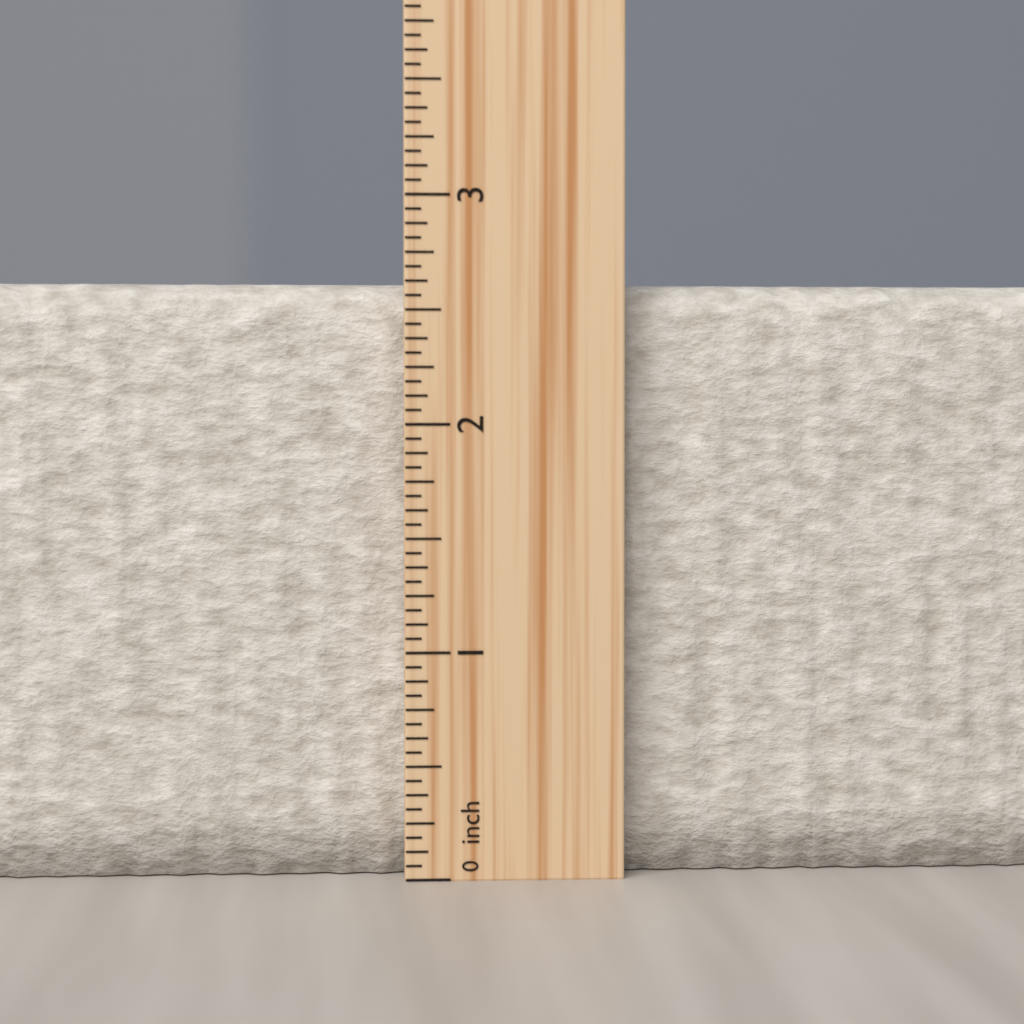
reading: 2.6250 inch
